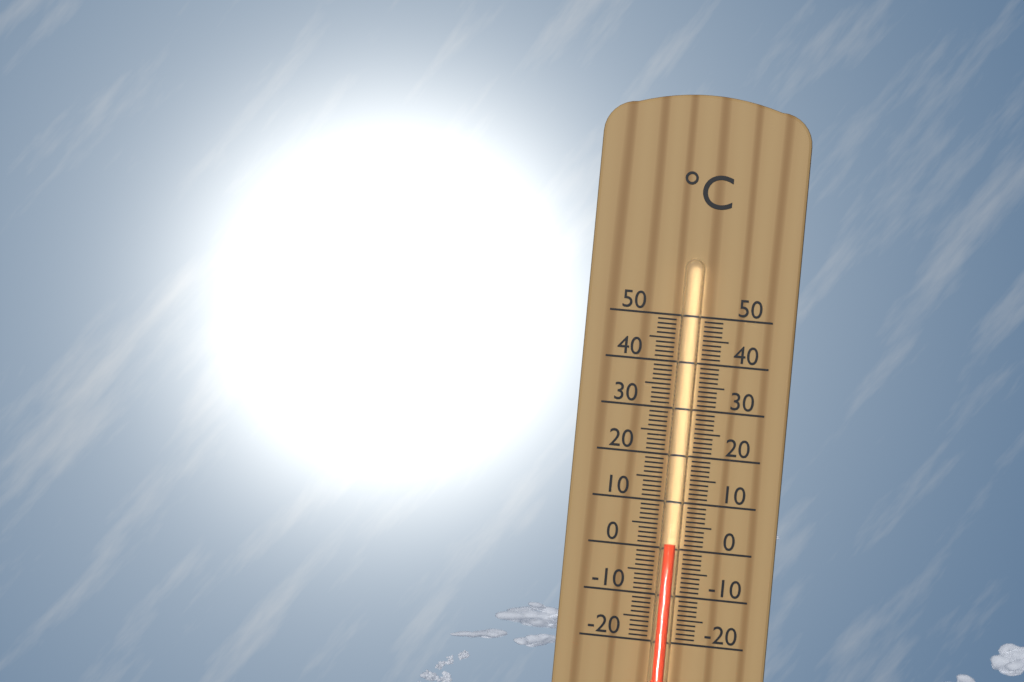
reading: 1 °C
